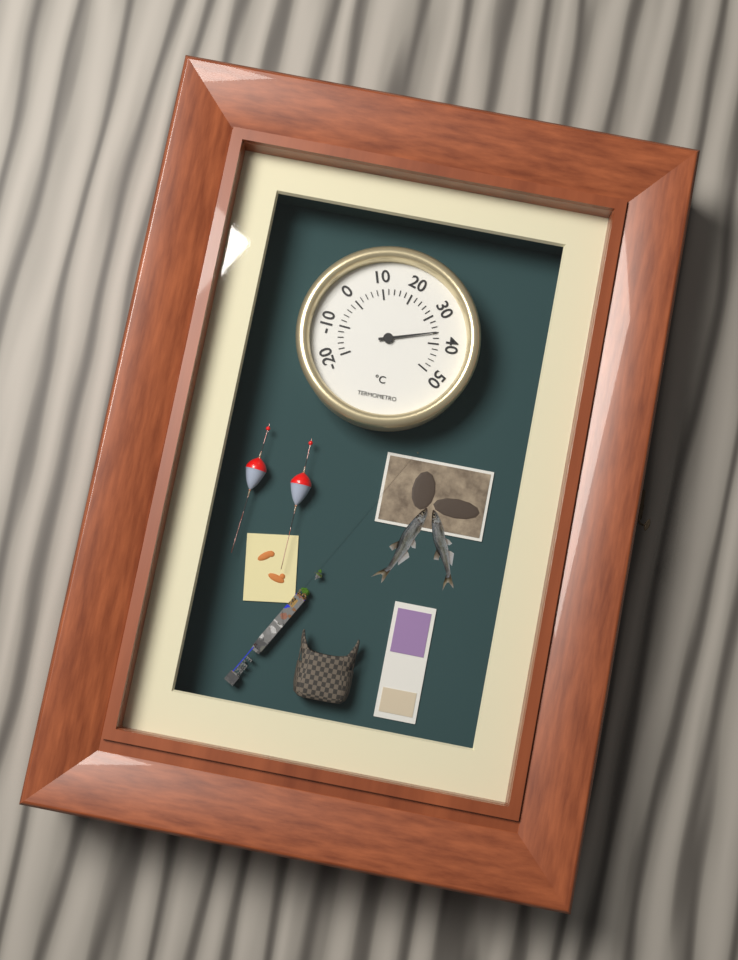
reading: 36 °C
